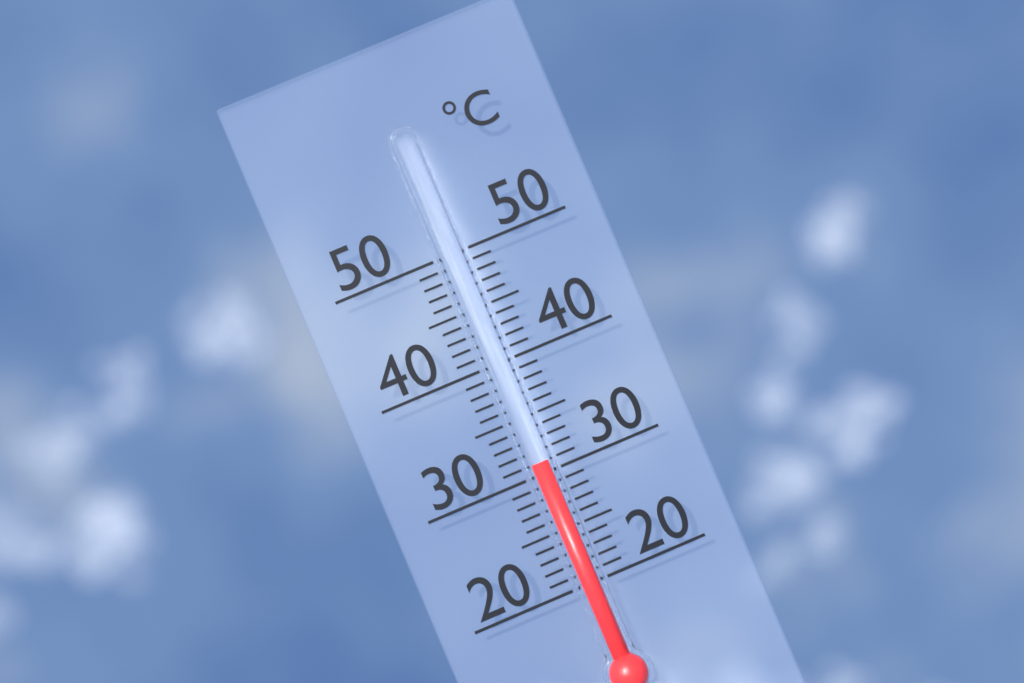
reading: 31 °C
